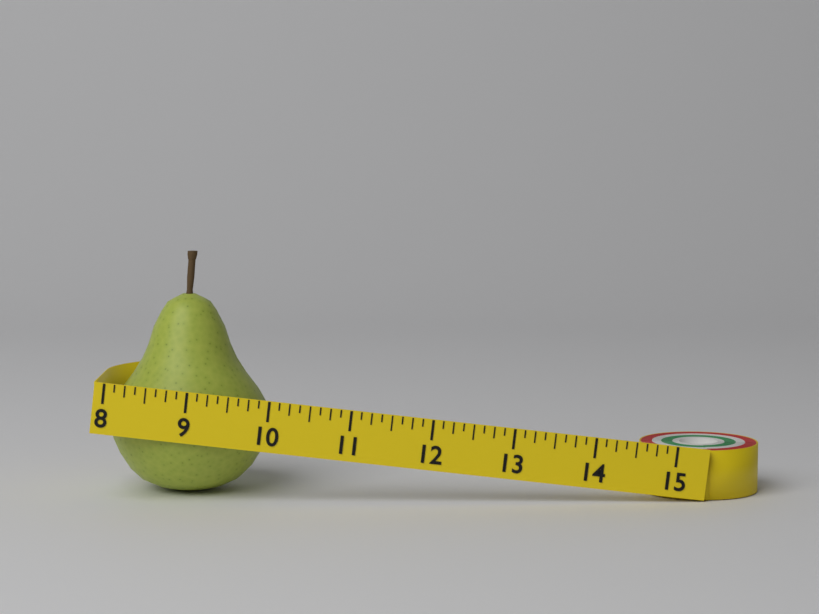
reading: 10.000 (no unit)
